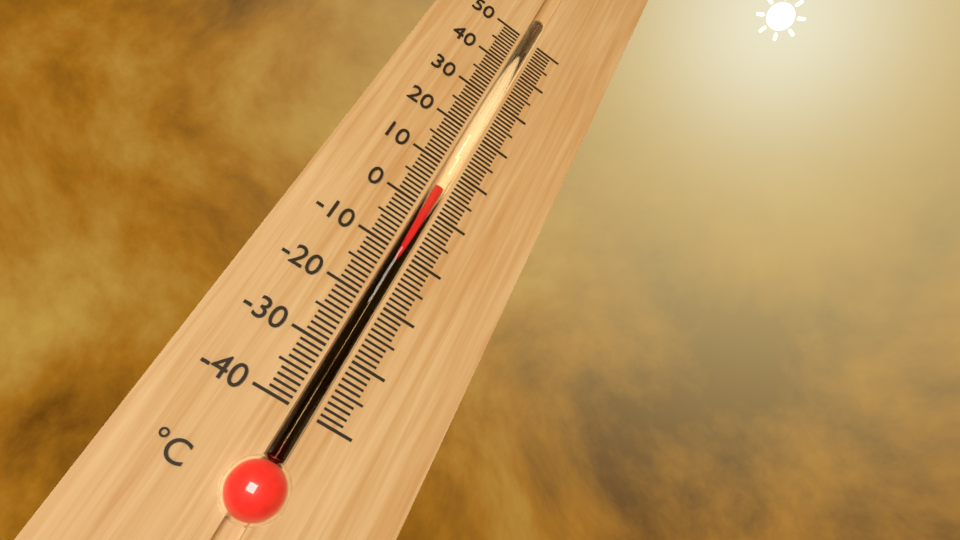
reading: 5 °C
